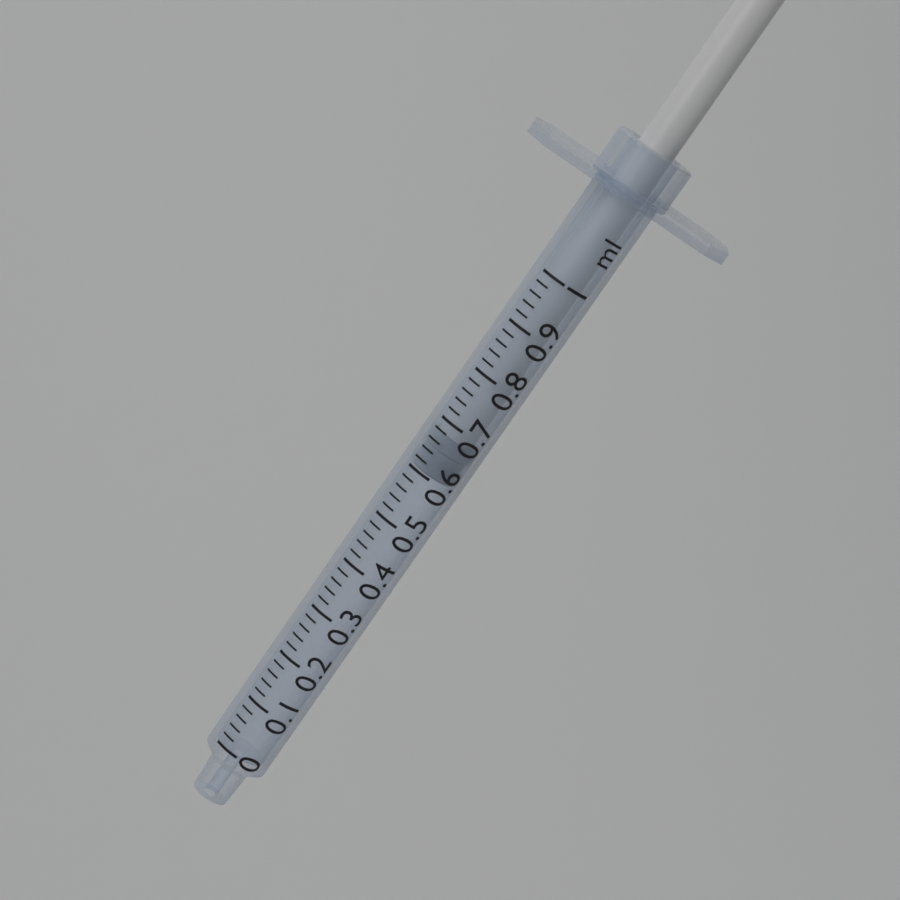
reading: 0.60 ml
